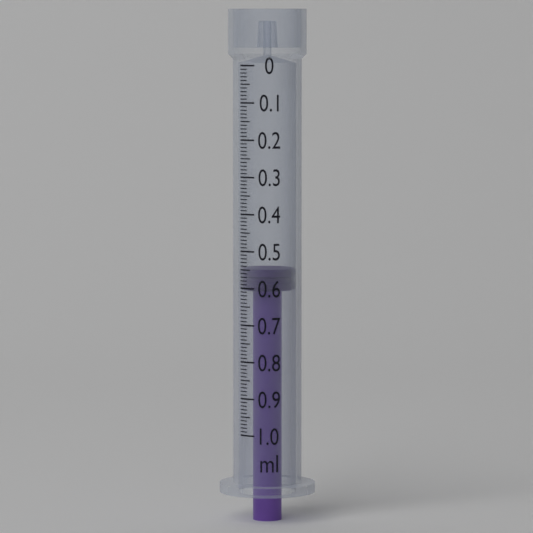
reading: 0.55 ml
